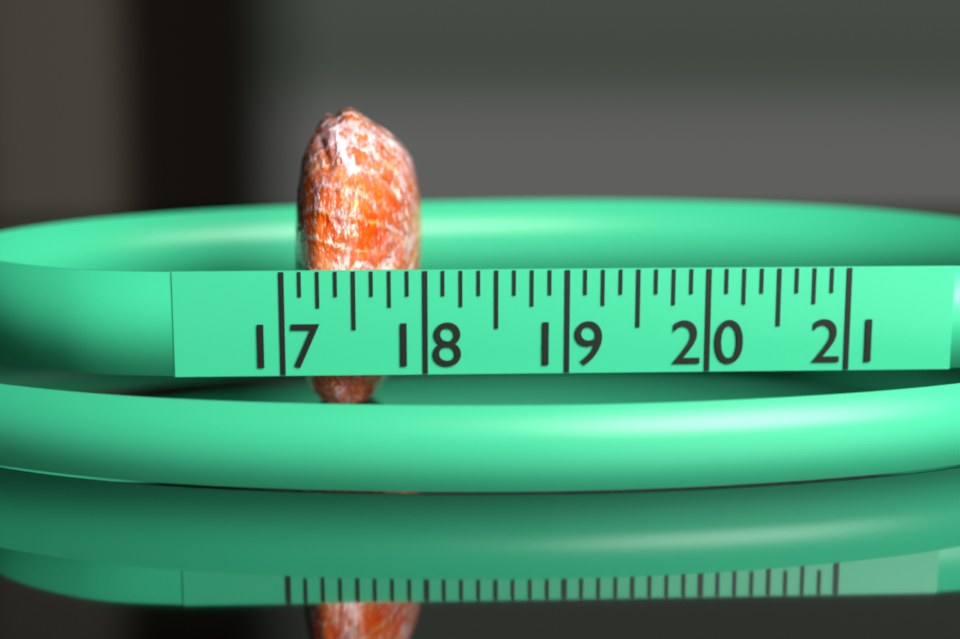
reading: 18.000 (no unit)
